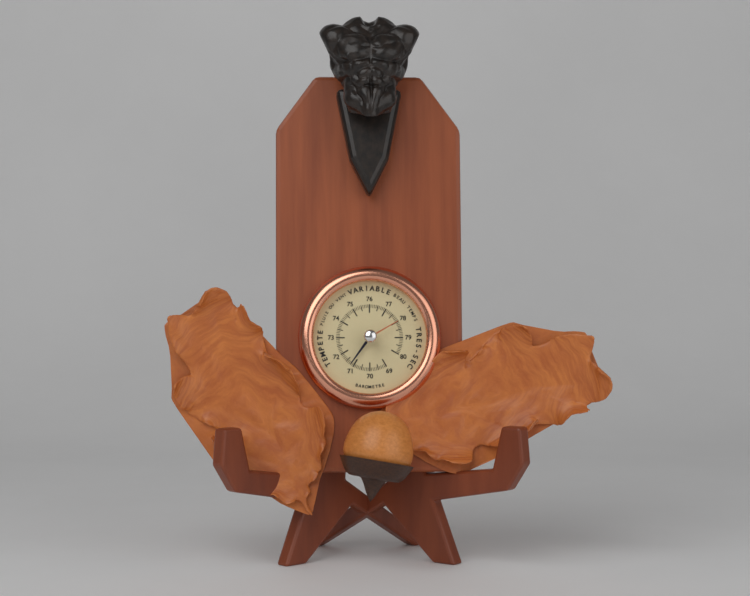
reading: 71.2 (no unit)
